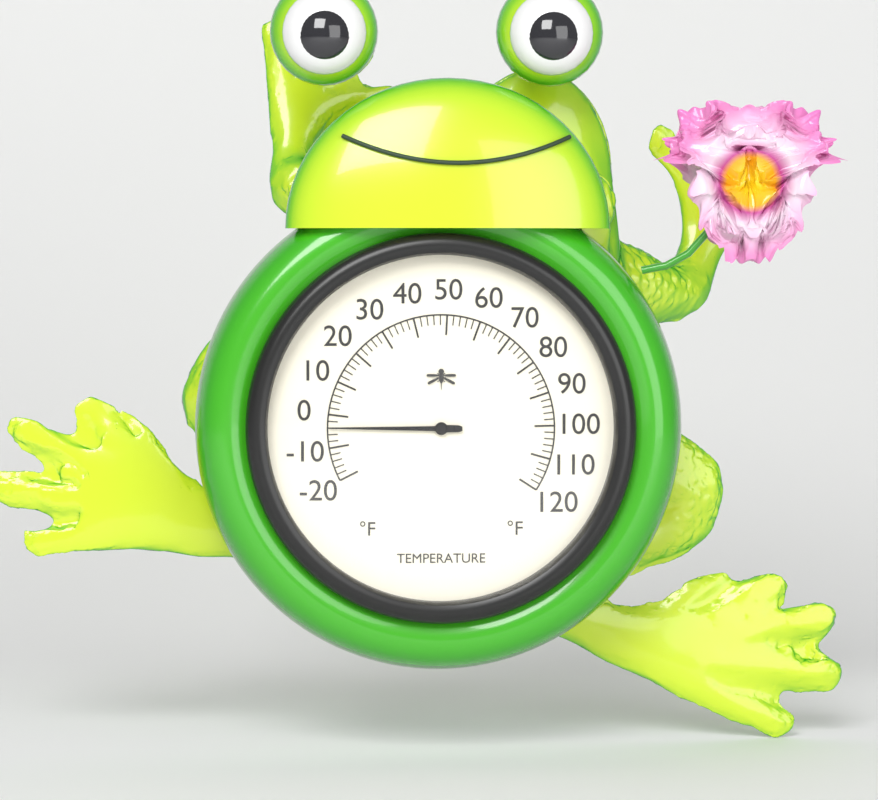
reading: -4 °F
